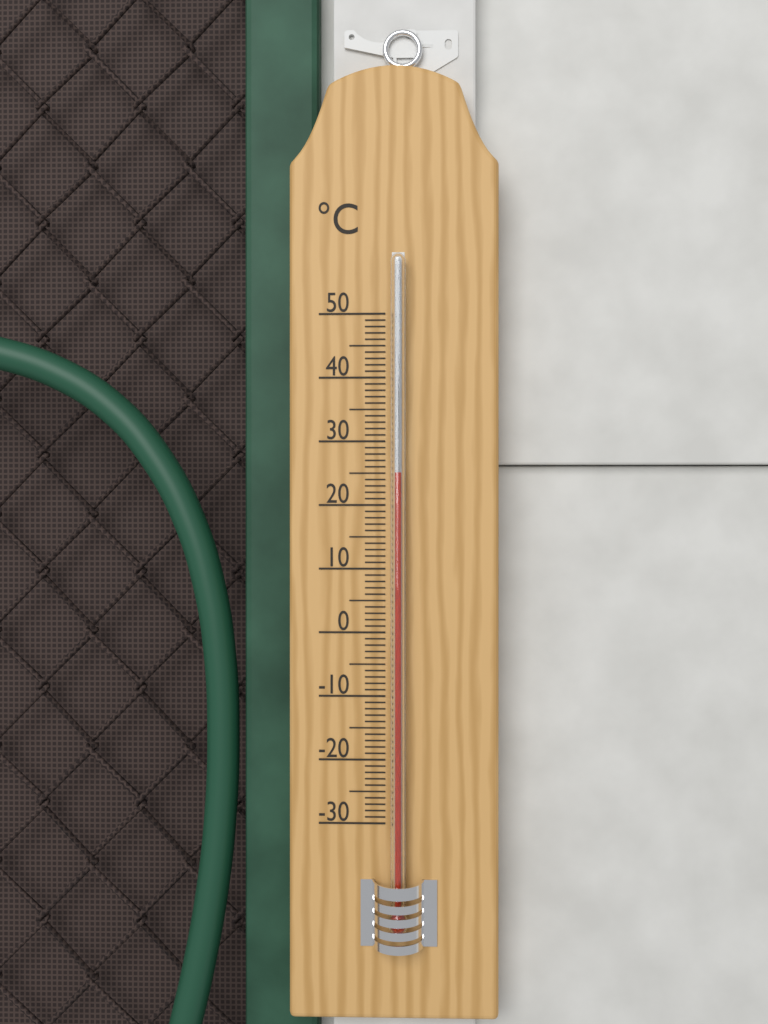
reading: 25 °C
